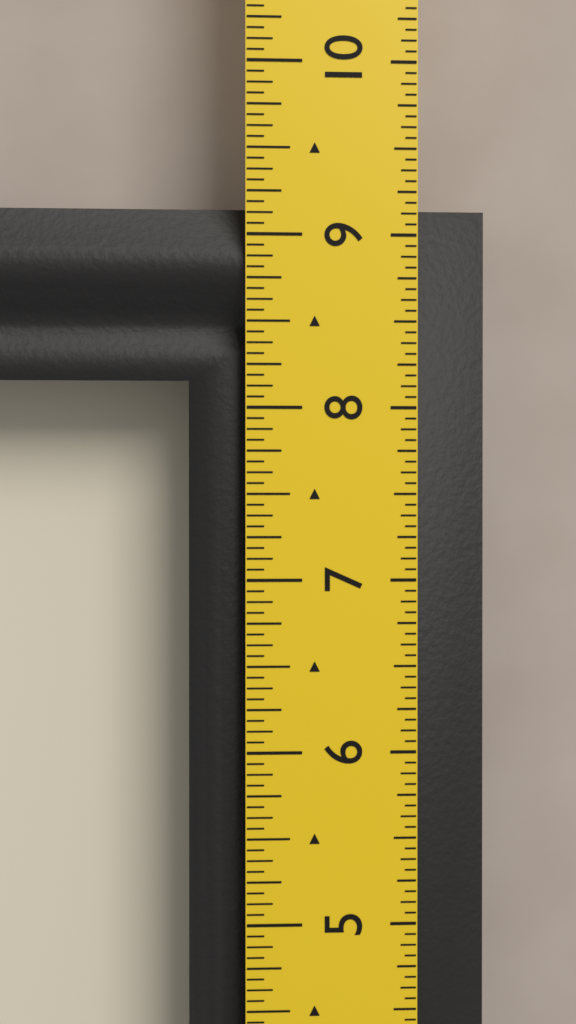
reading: 9.1875 in
